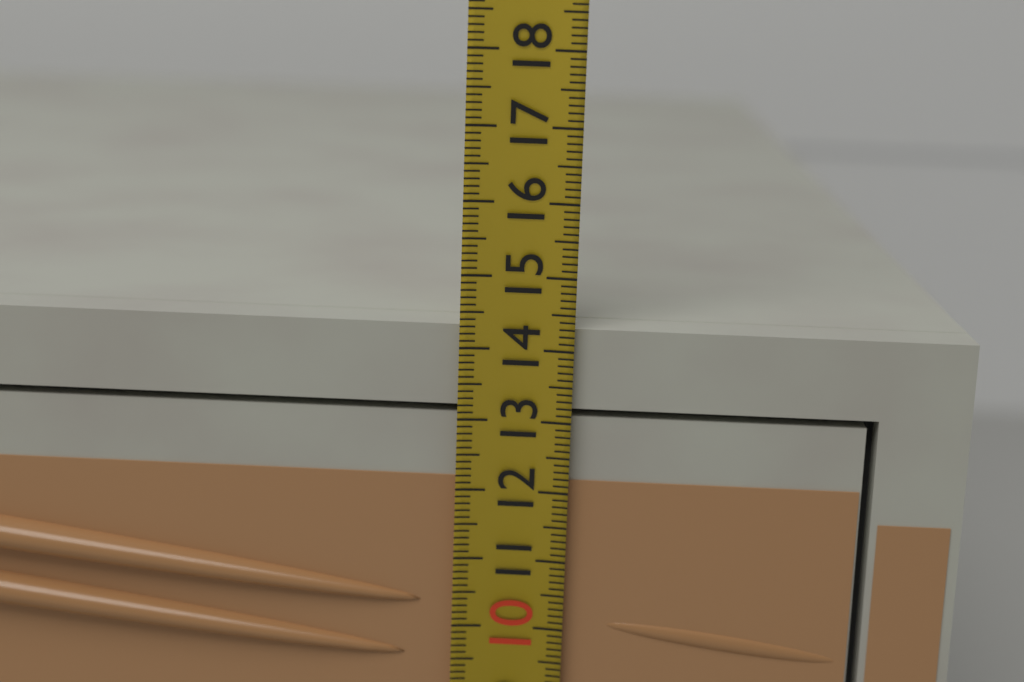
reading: 14.3 (no unit)
